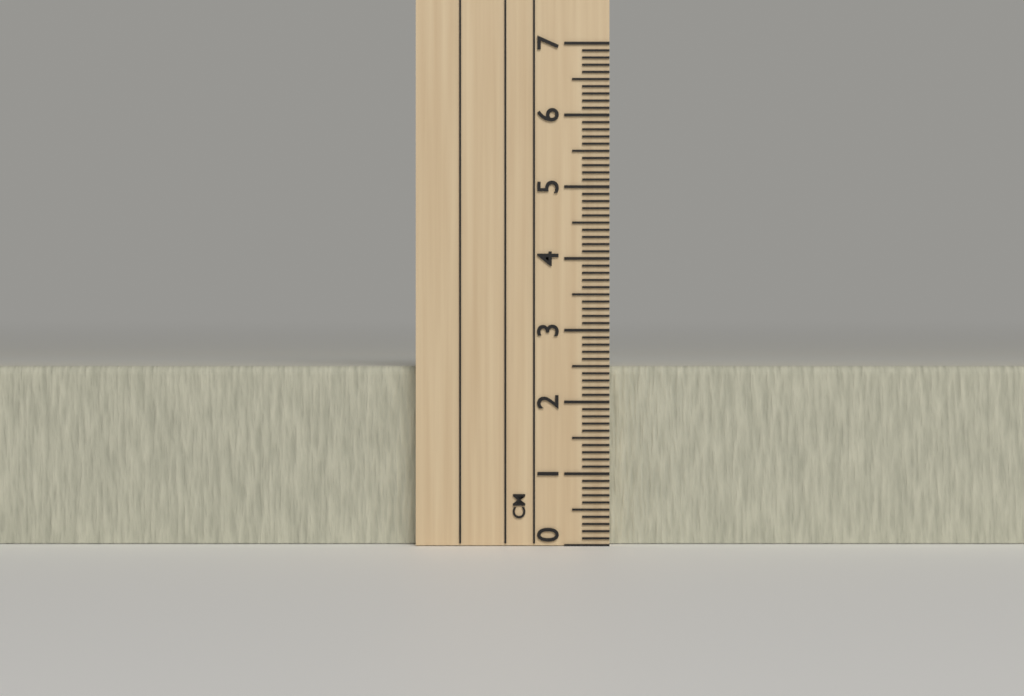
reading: 2.5 cm
